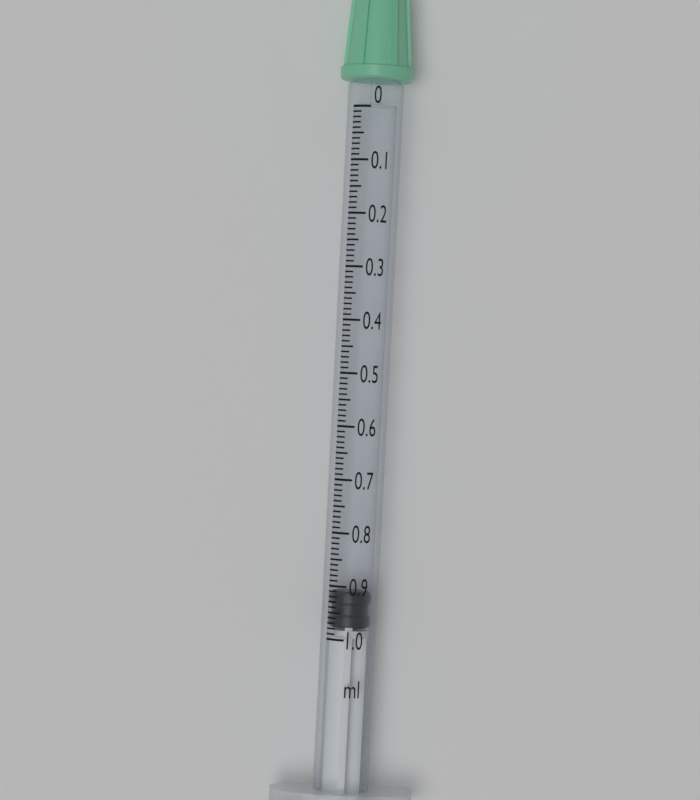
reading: 0.91 ml
